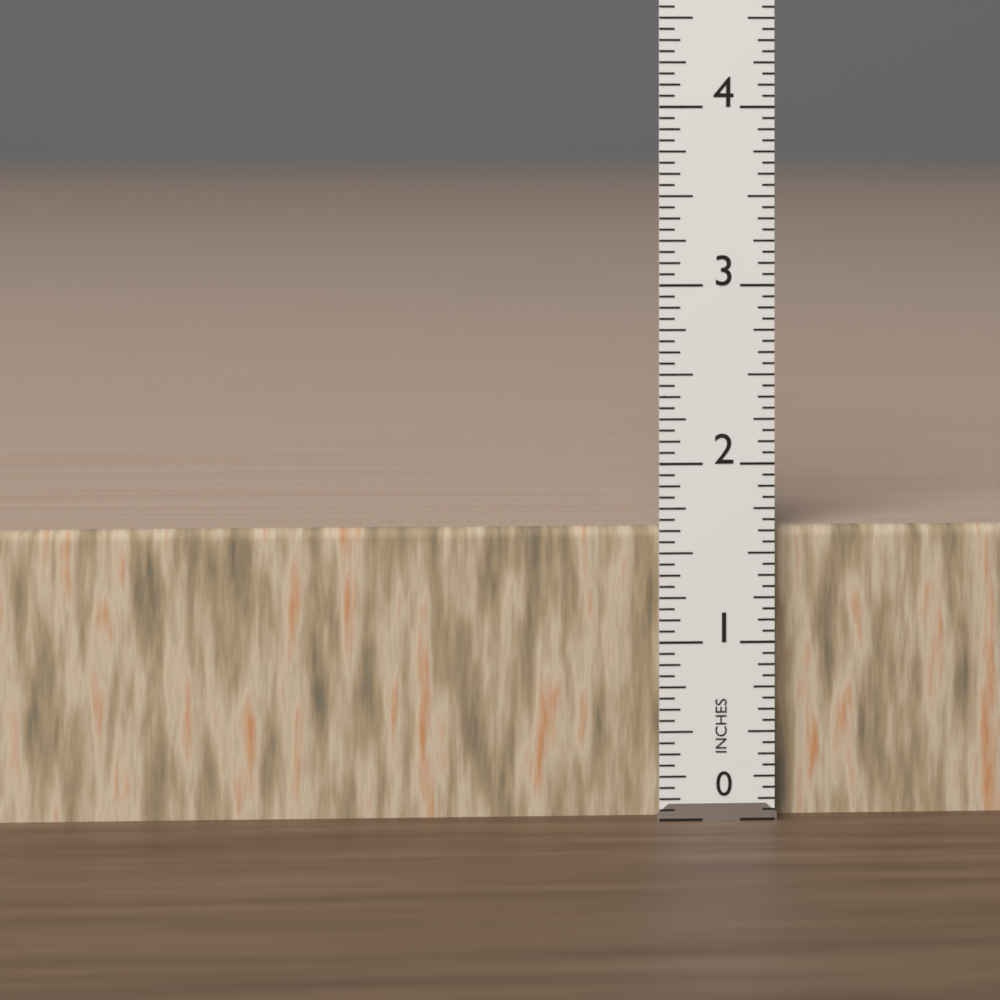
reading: 1.6250 in
